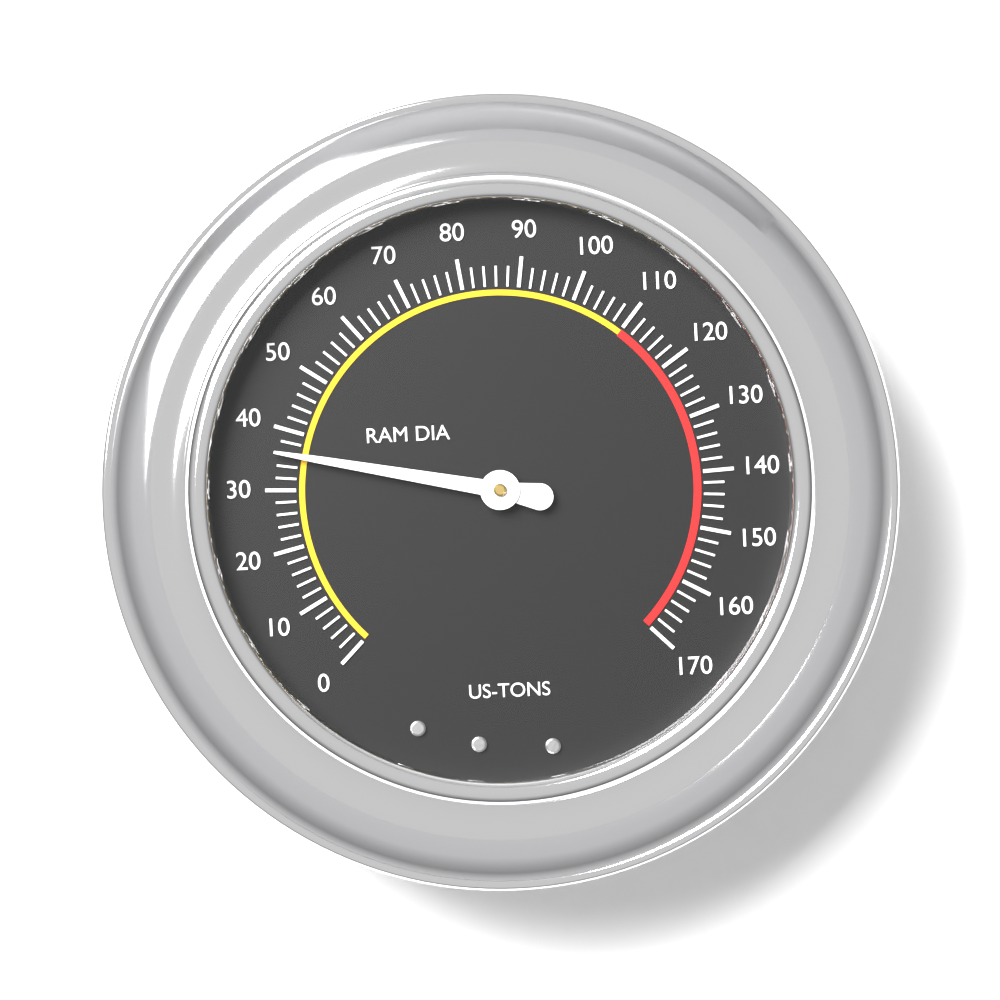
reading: 36 US-TONS
